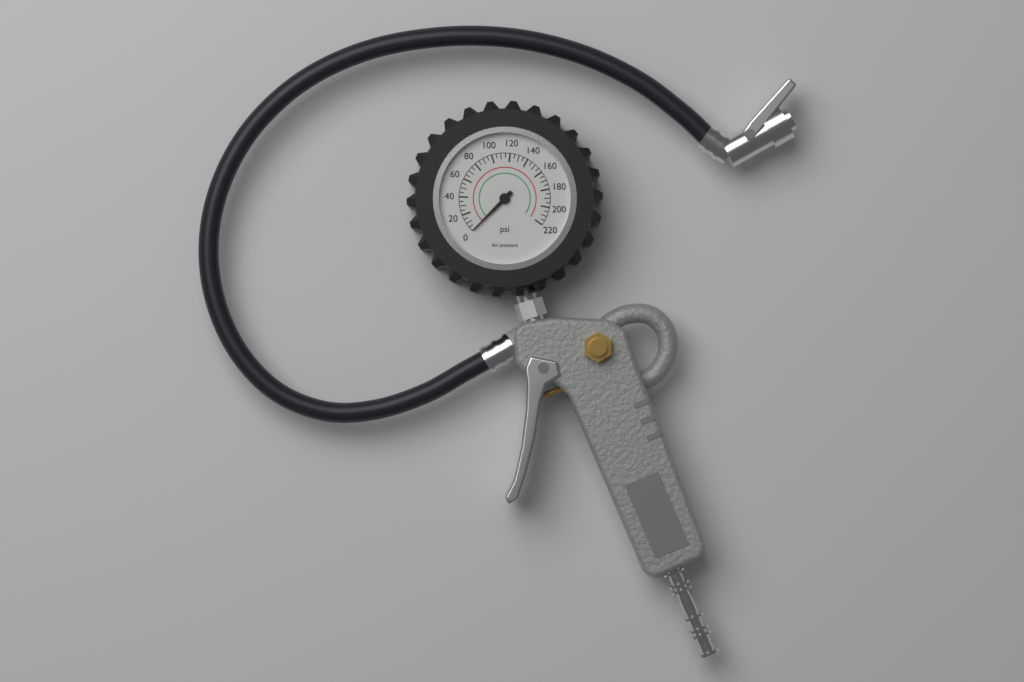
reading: 0 psi
